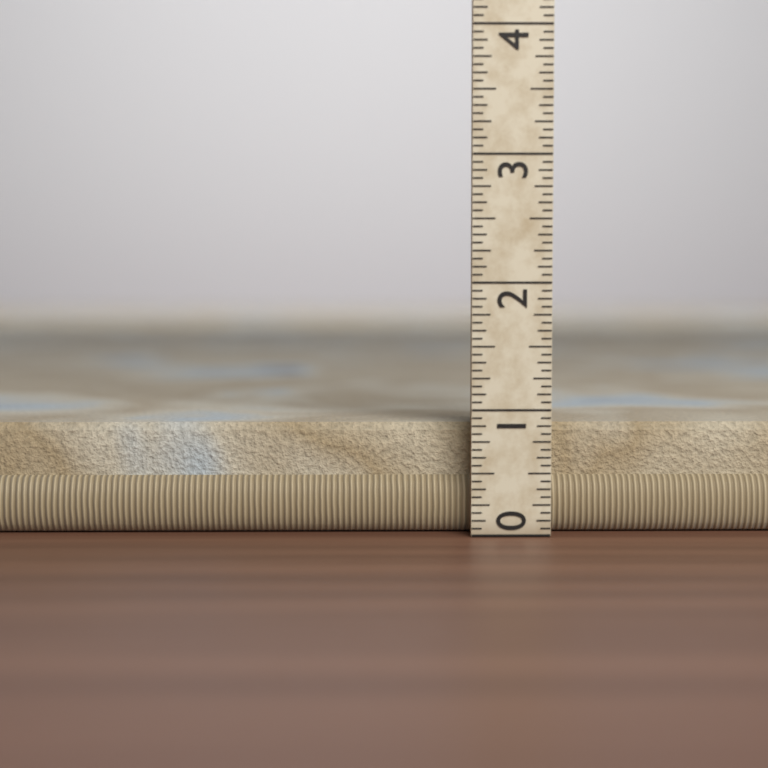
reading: 0.8750 (no unit)
